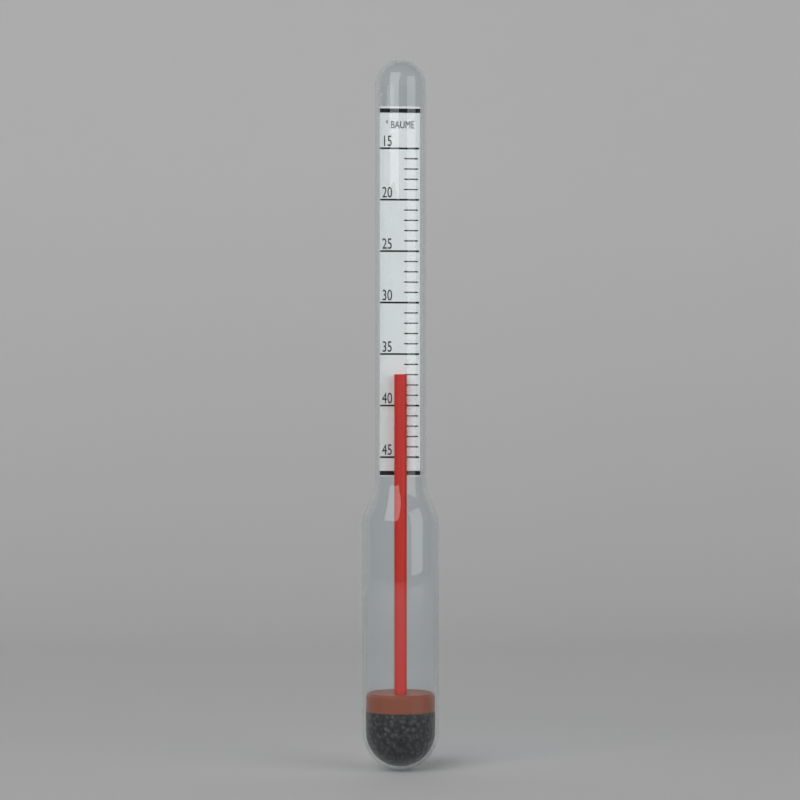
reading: 37 °Baumé
